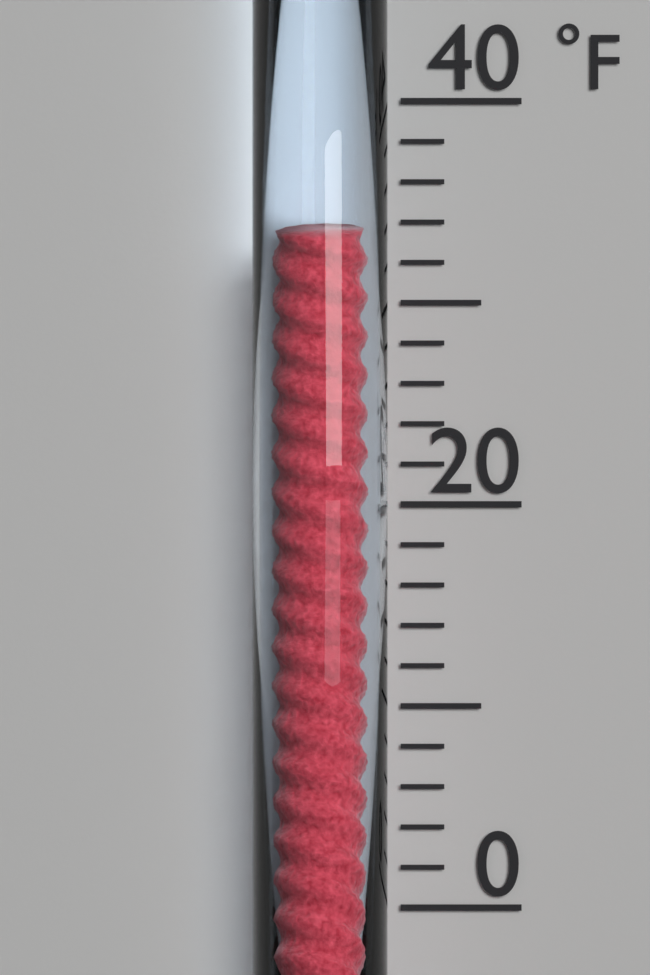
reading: 33 °F
